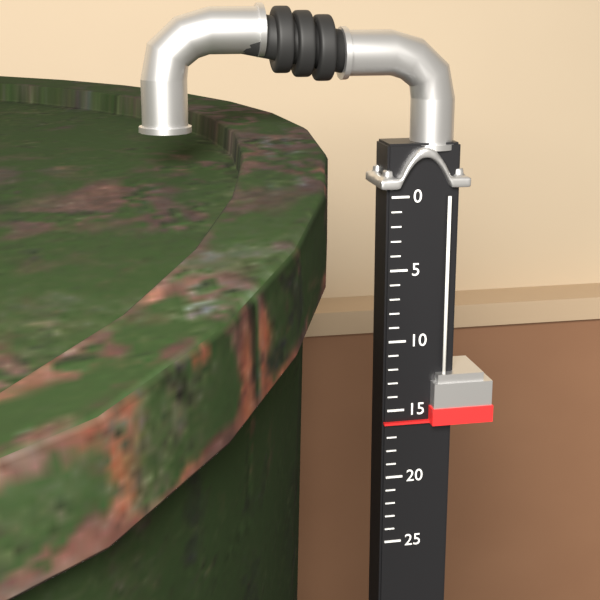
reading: 16 (no unit)
